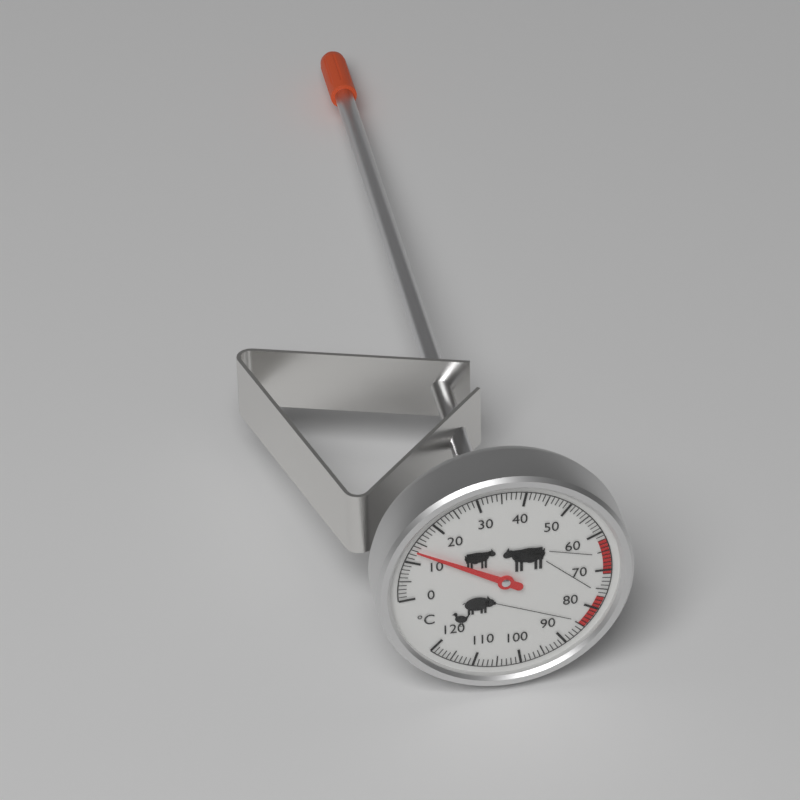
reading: 13 °C
